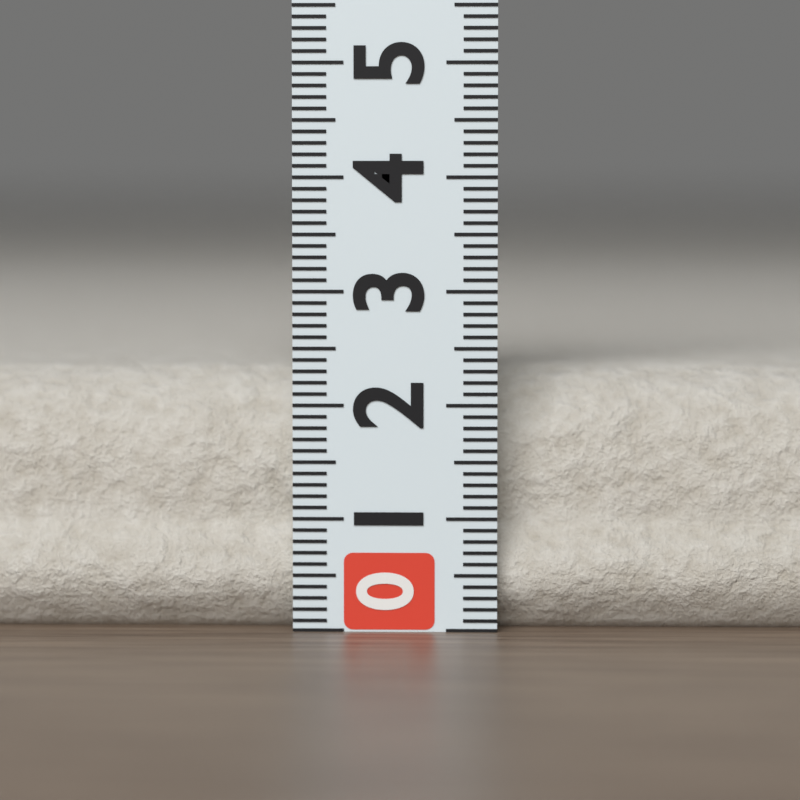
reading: 2.3 (no unit)
